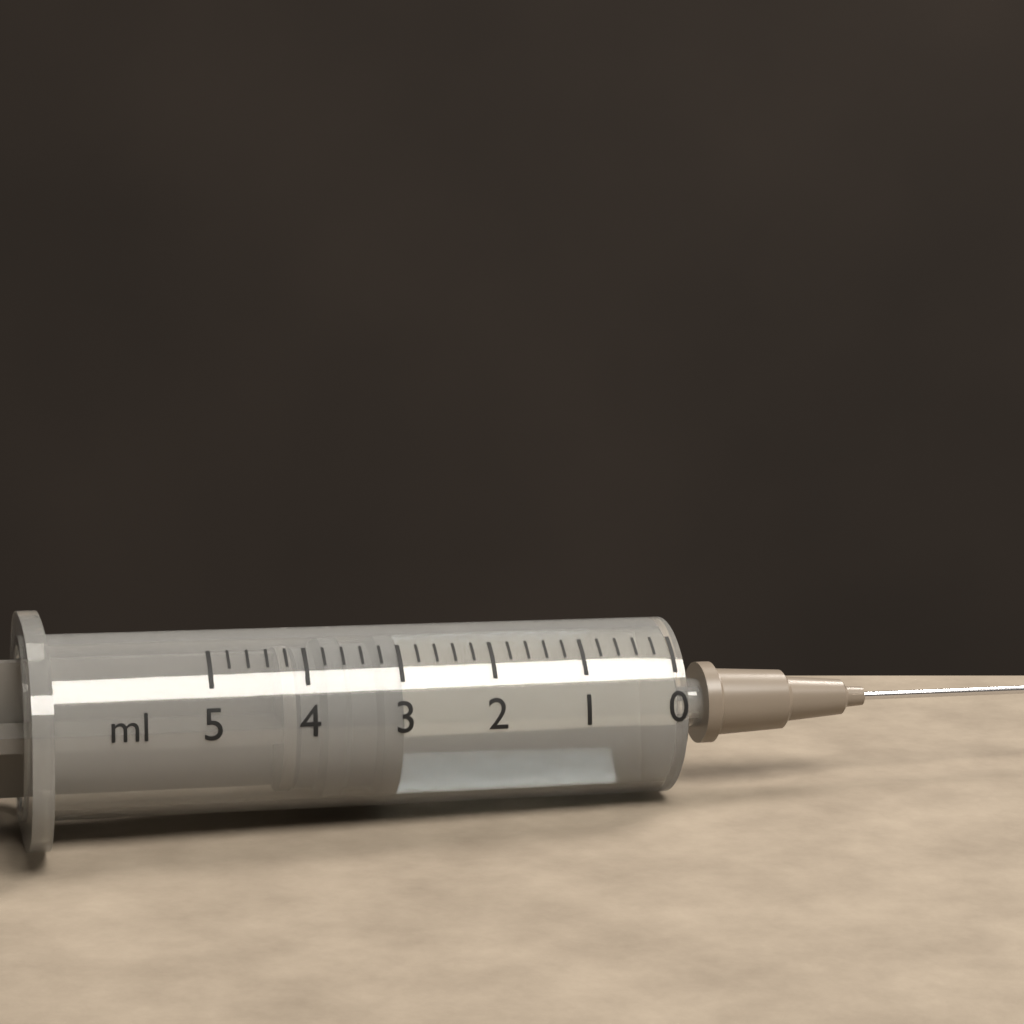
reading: 3.0 ml
